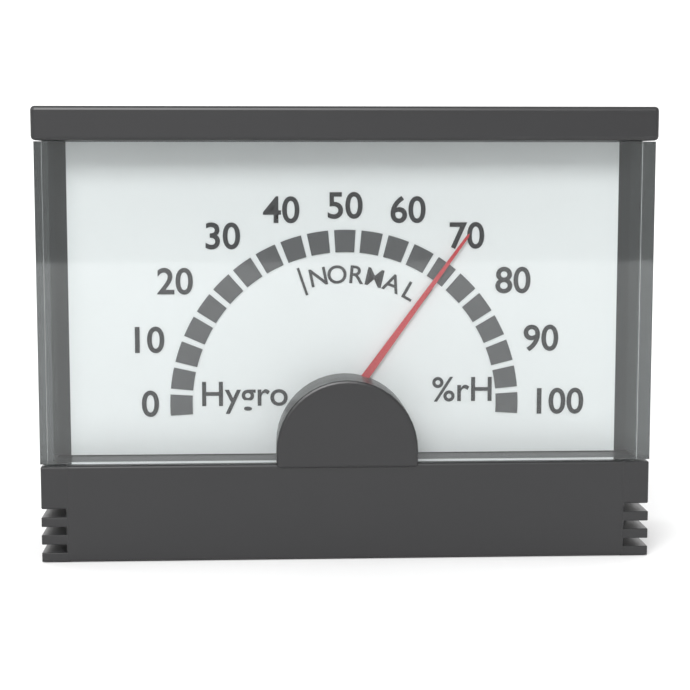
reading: 70 %rH
